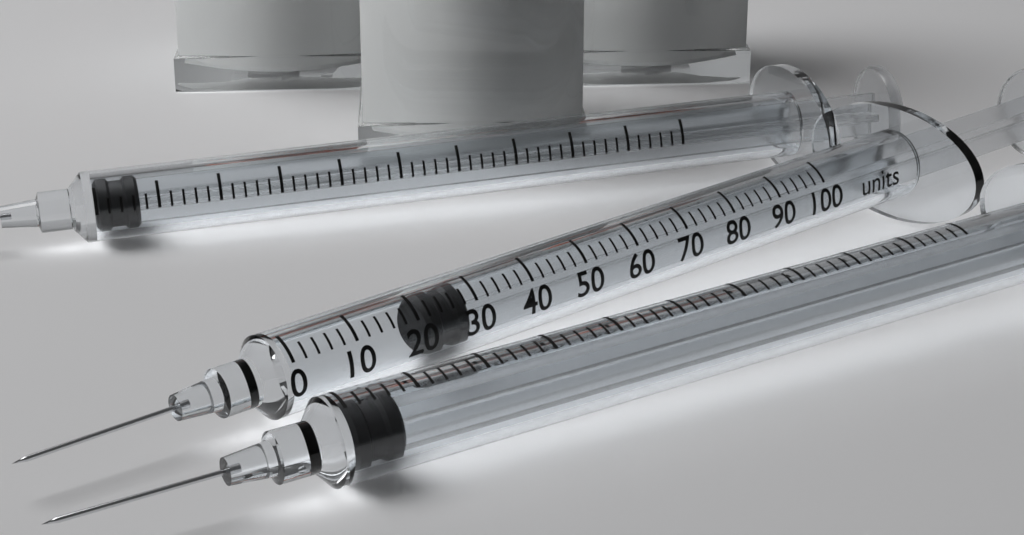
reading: 22 units
